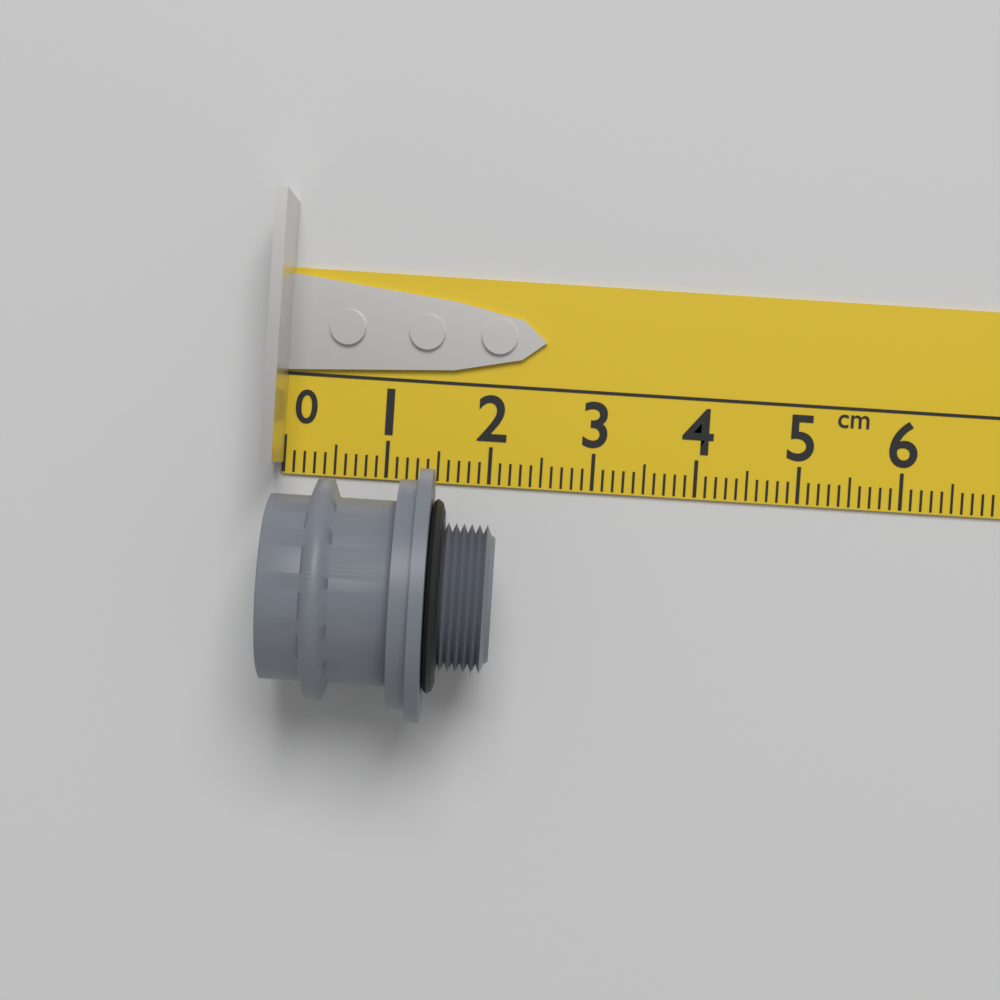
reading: 2.1 cm
